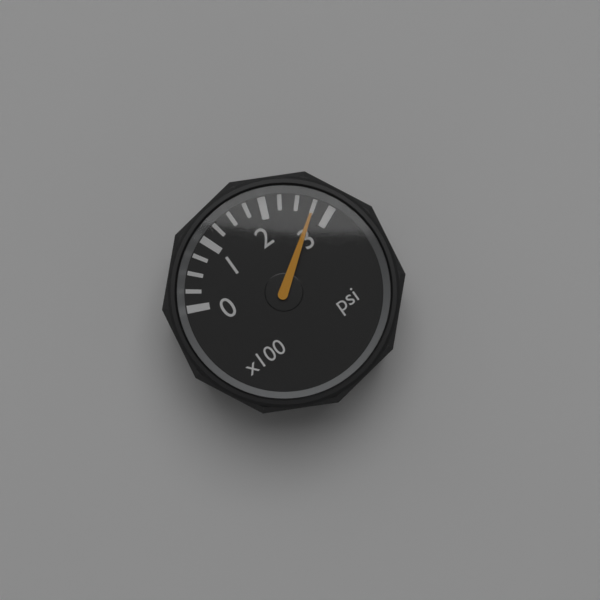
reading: 275 psi
